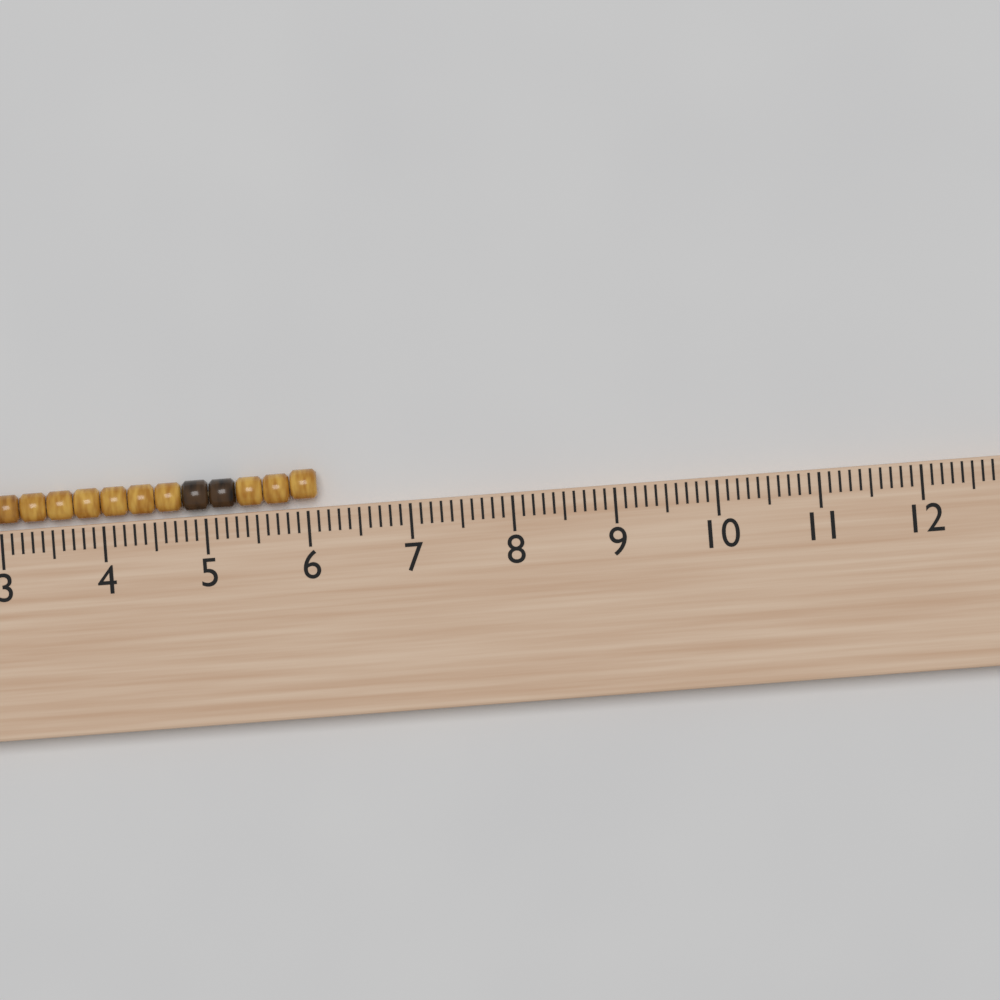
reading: 6.1 cm
